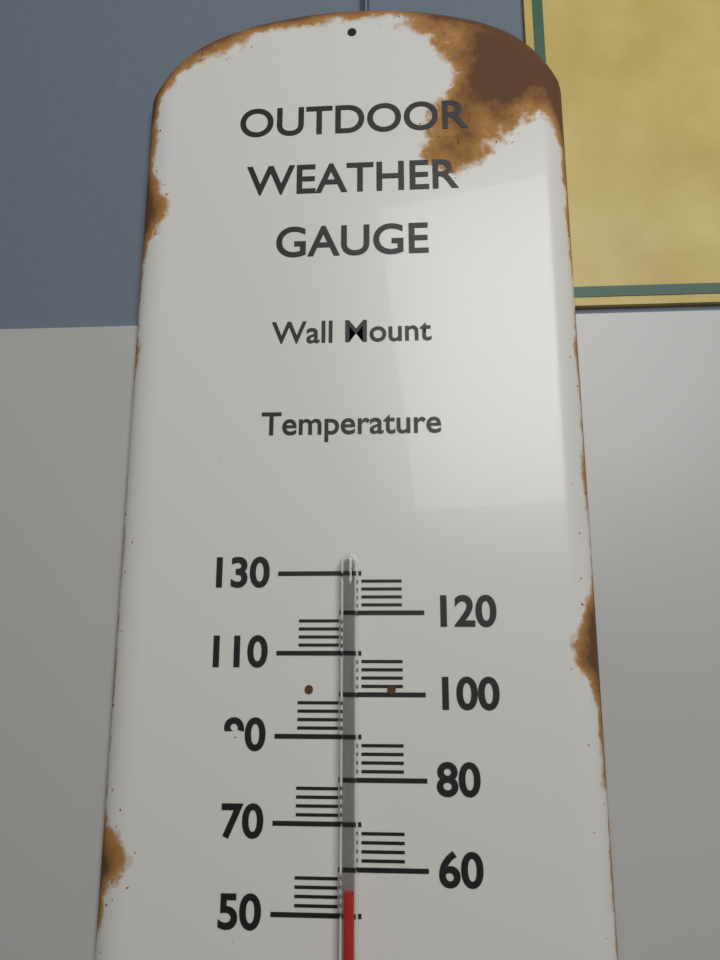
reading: 56 (no unit)
